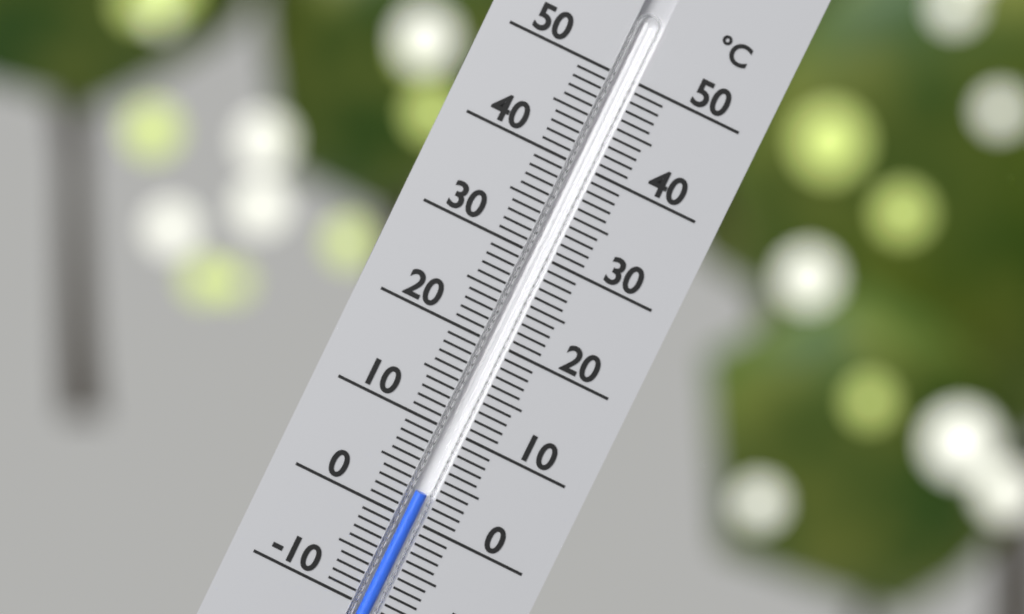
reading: 3 °C
